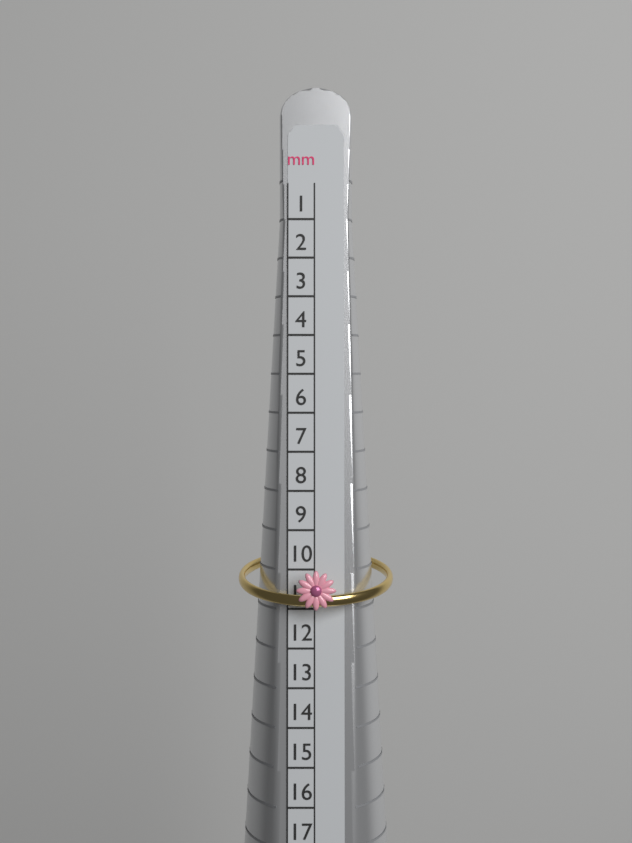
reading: 11 mm
